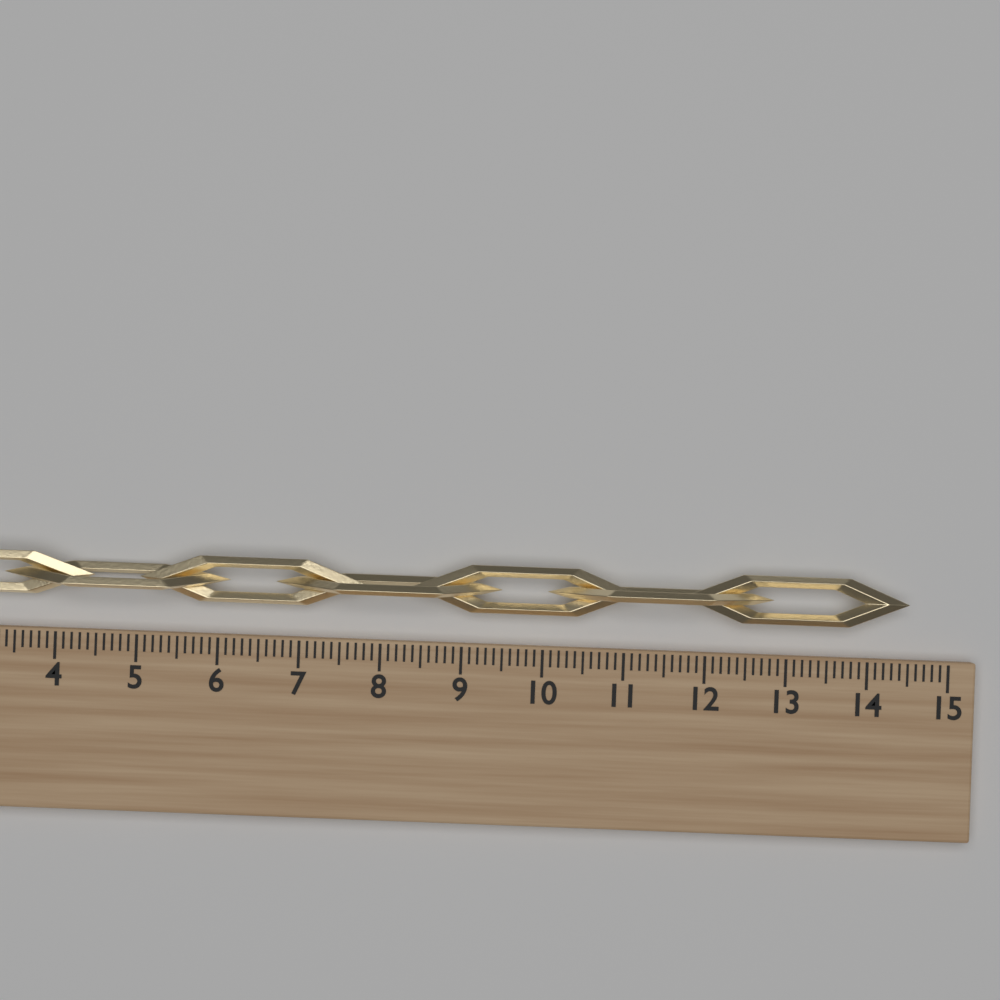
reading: 14.5 (no unit)
